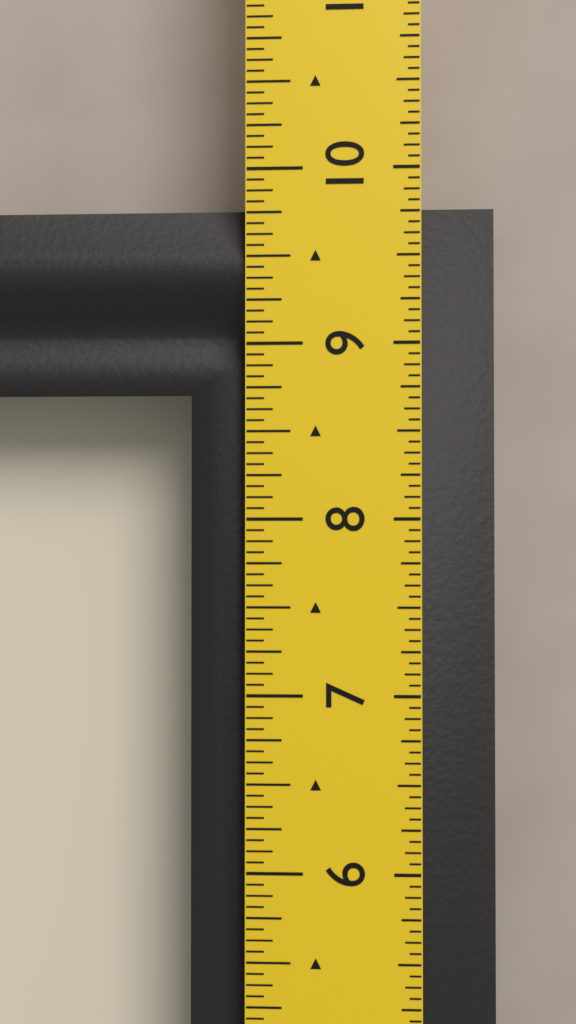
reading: 9.8125 in
